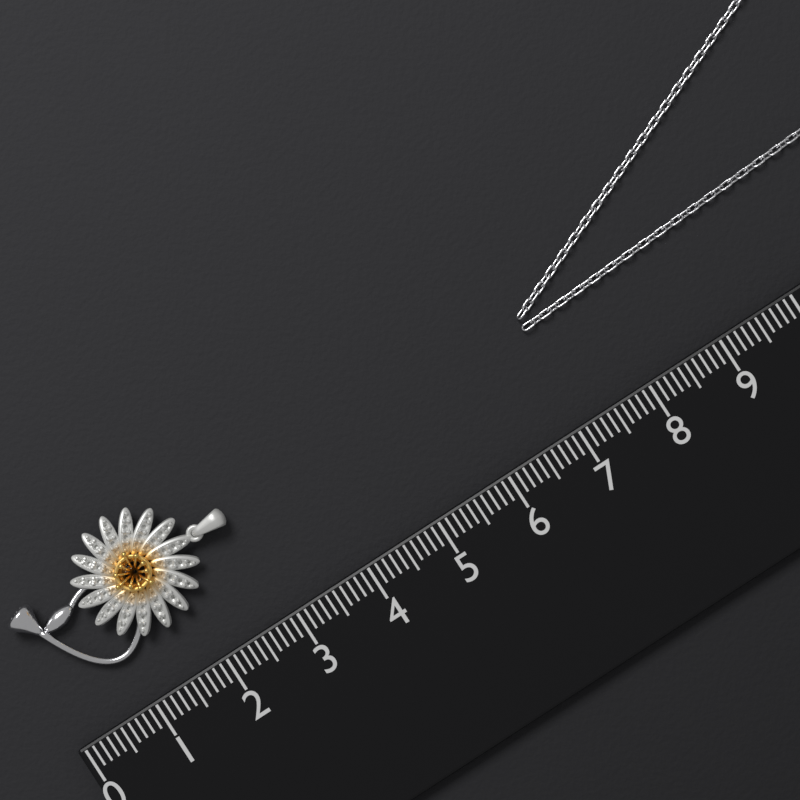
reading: 2.9 (no unit)
